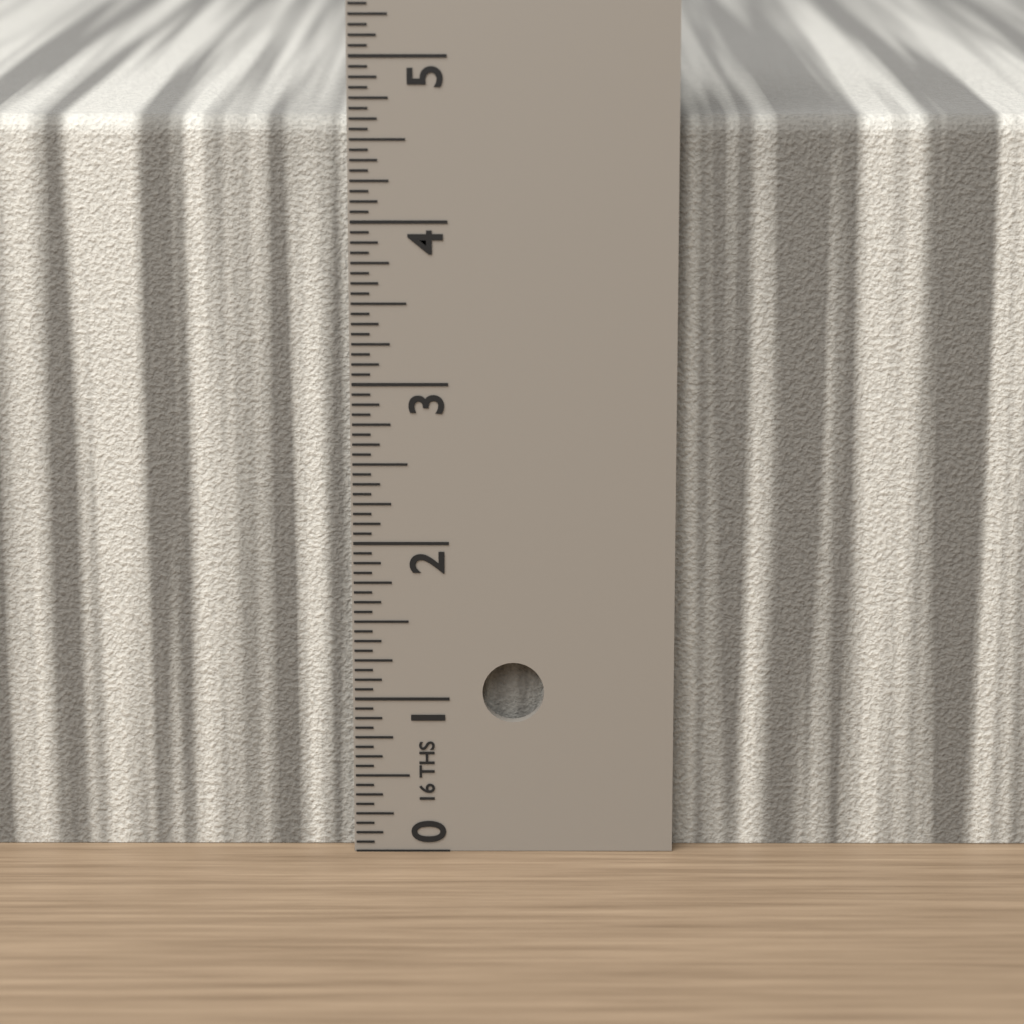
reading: 4.6250 in
